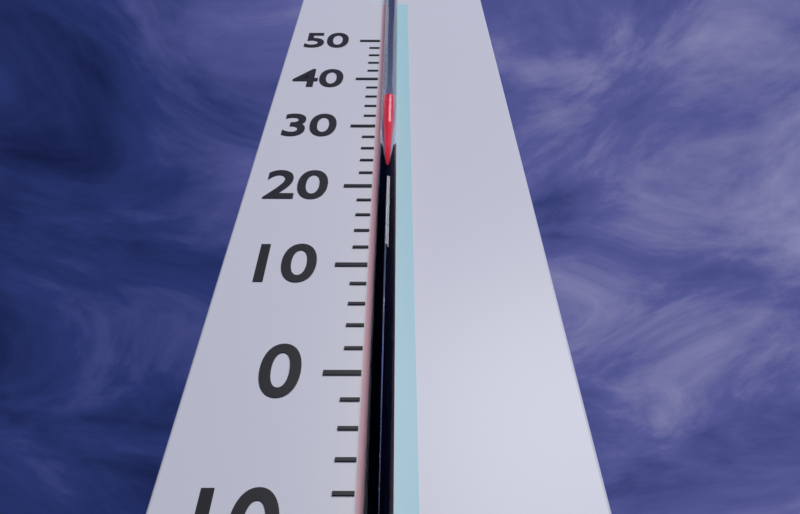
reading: 34 °C
